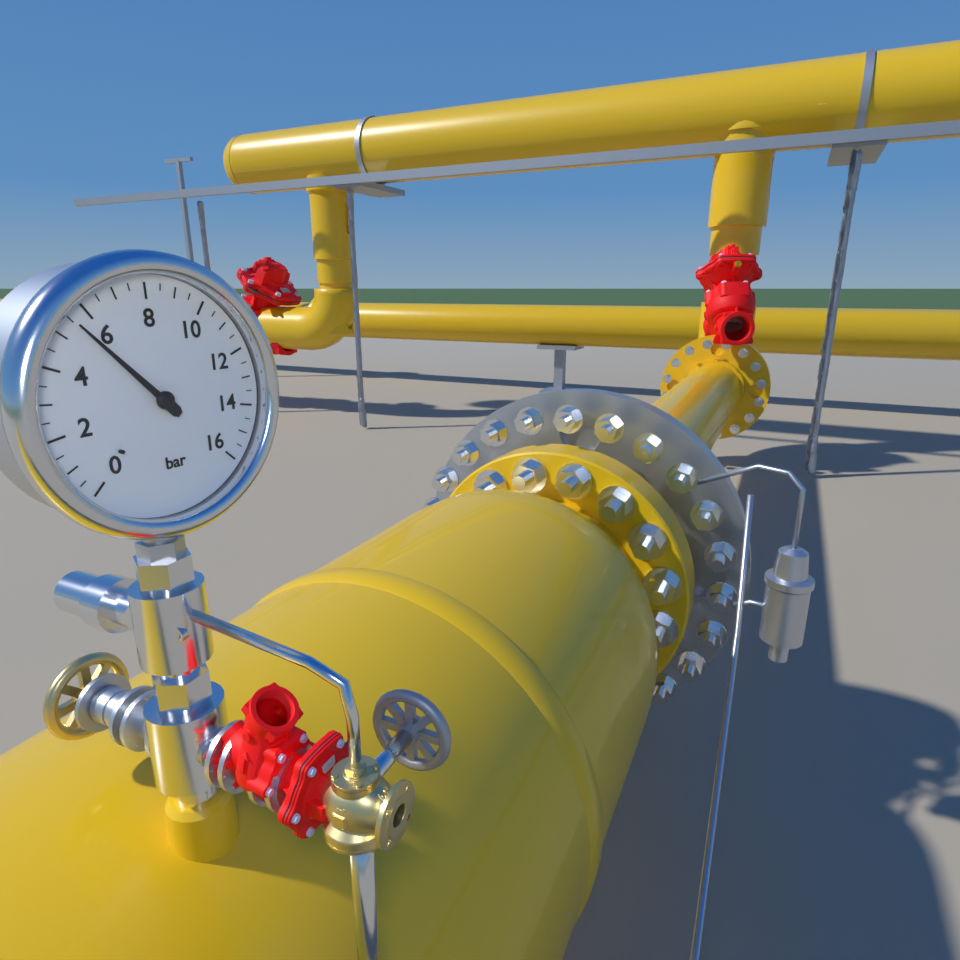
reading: 5.5 bar
